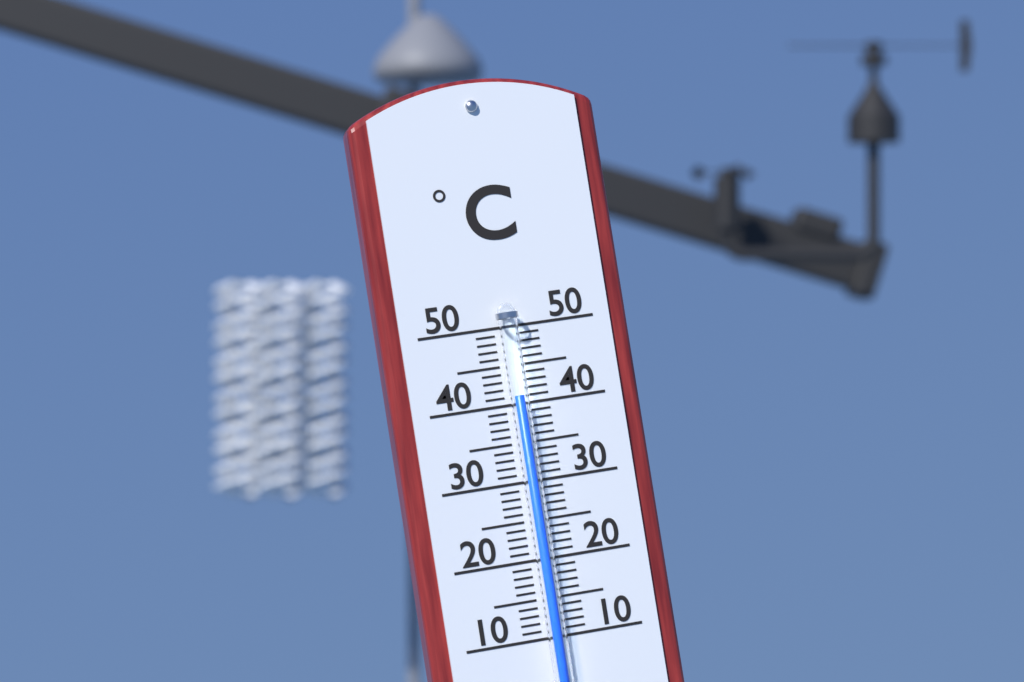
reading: 41 °C
